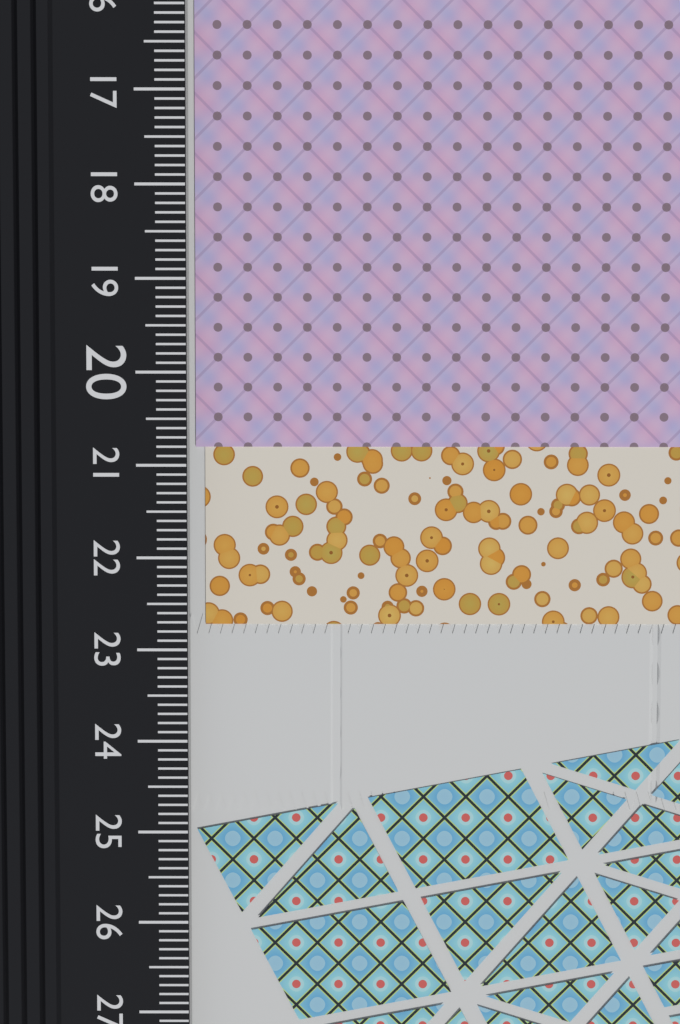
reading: 20.8 cm
